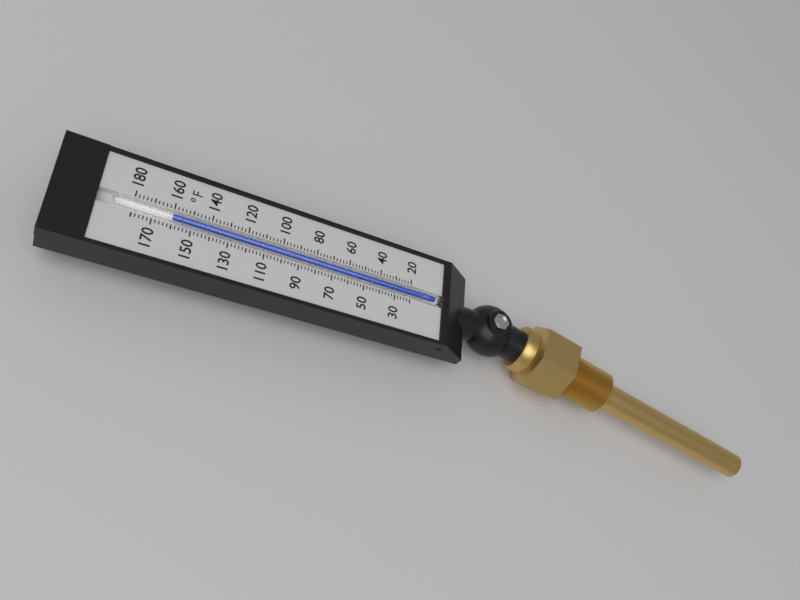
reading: 160 °F
